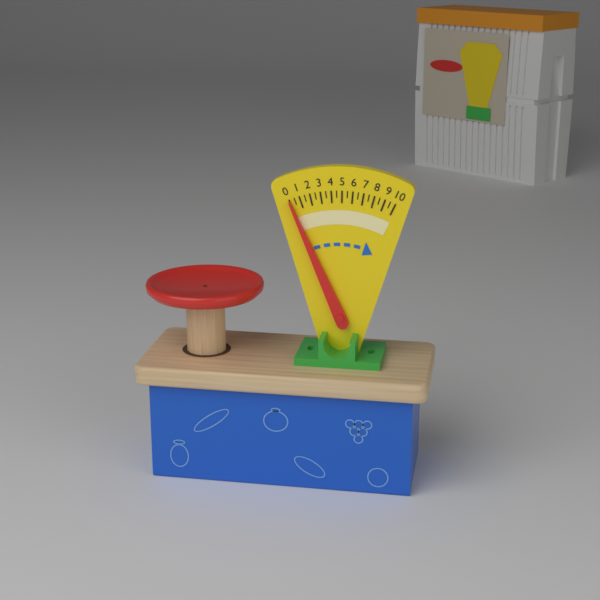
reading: 0.0 (no unit)
